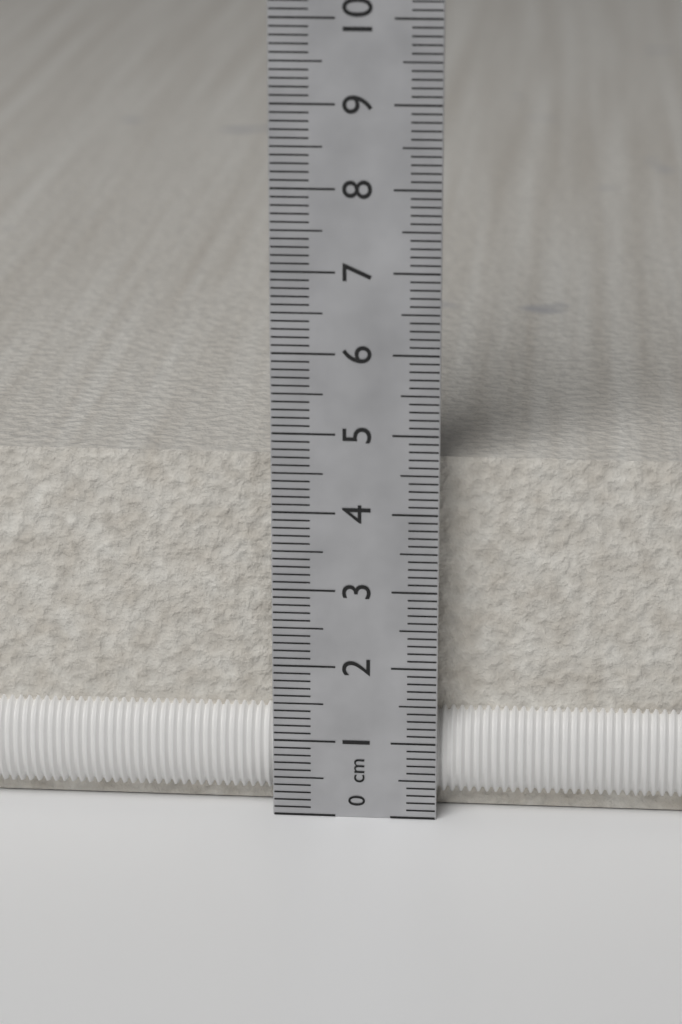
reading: 4.6 cm
